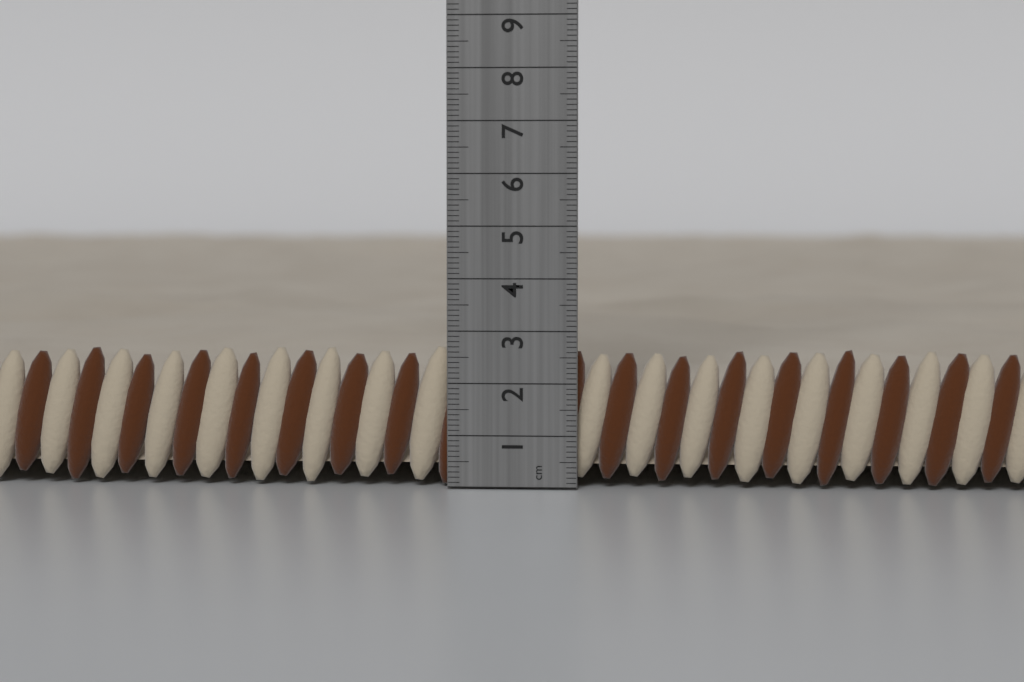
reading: 2.7 cm
